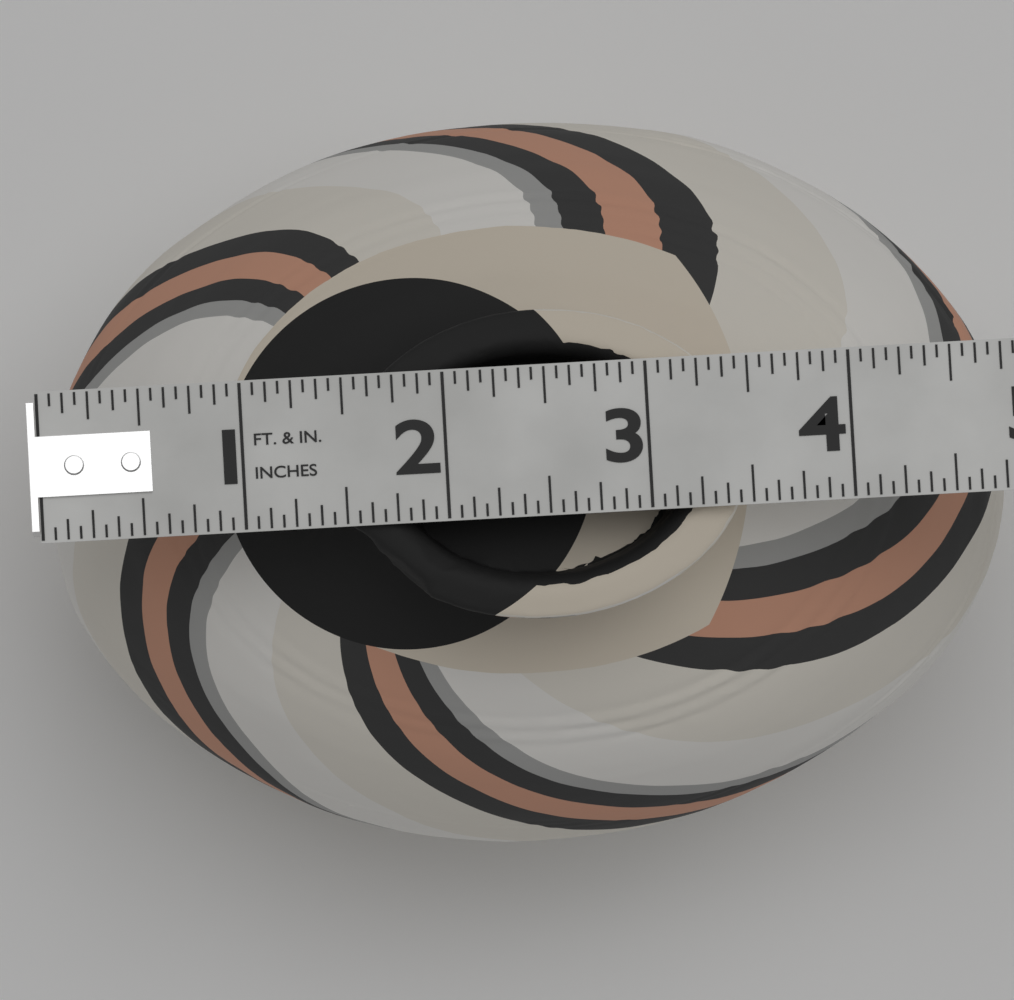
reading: 4.8750 in
